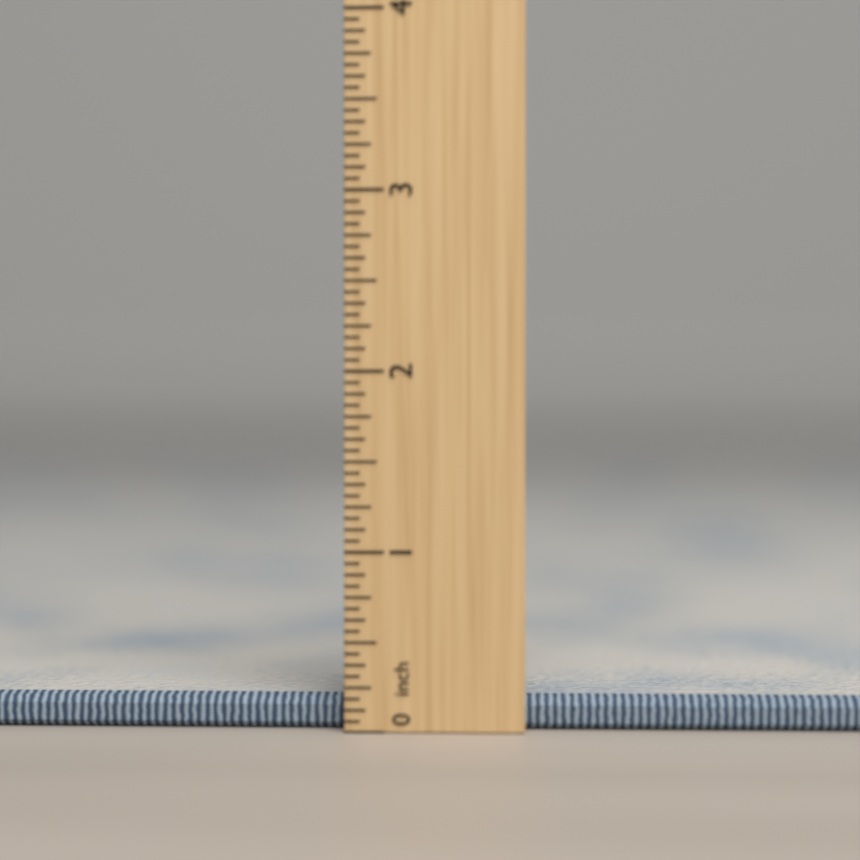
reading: 0.1875 inch
